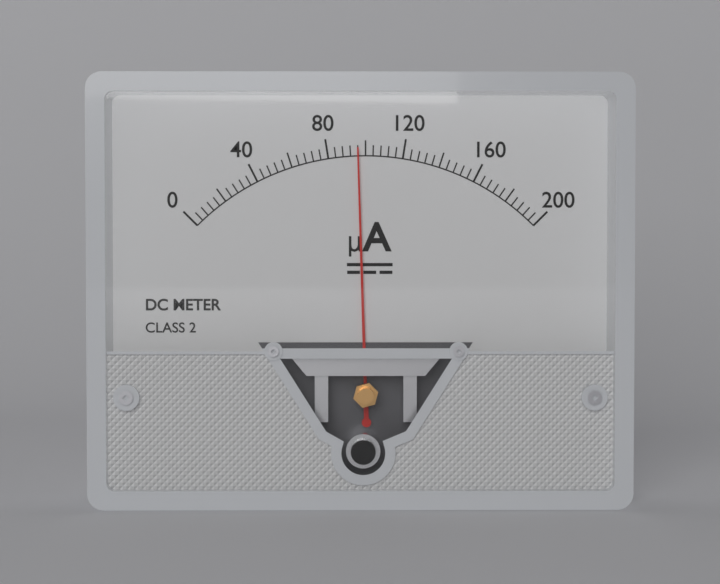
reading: 96 µA
